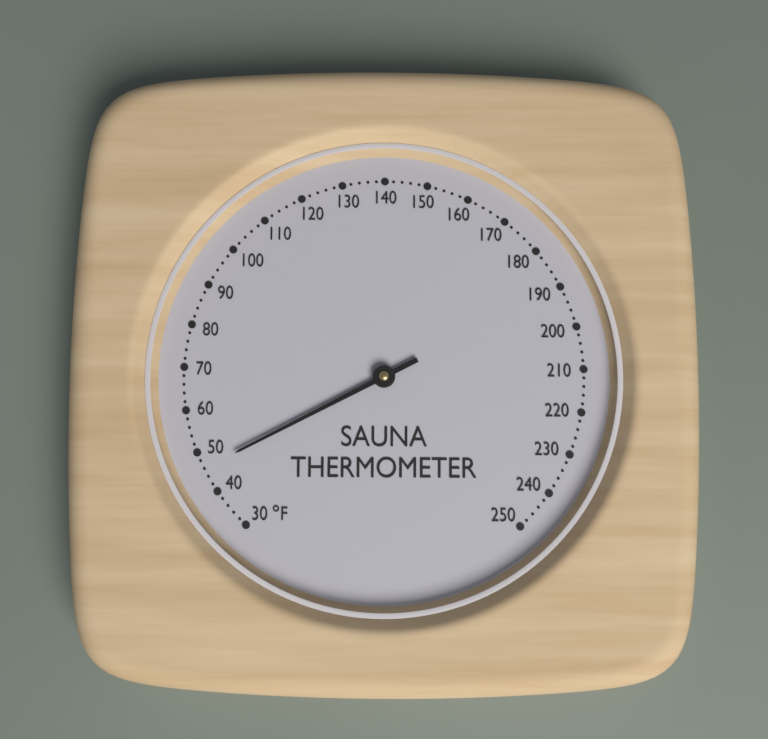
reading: 46 °F
